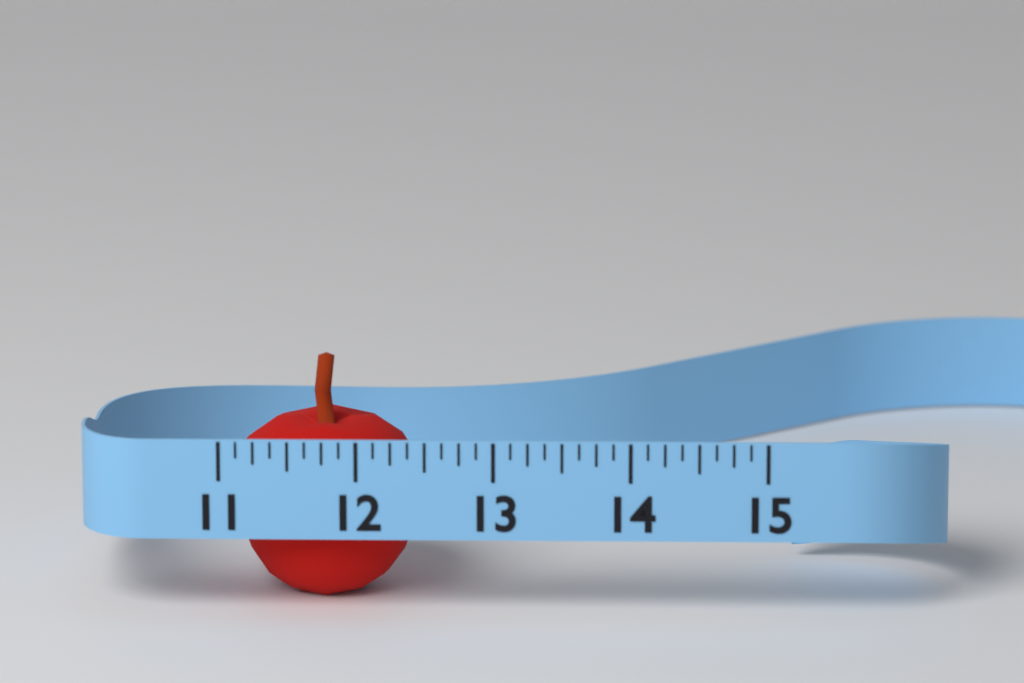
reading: 12.500 (no unit)
